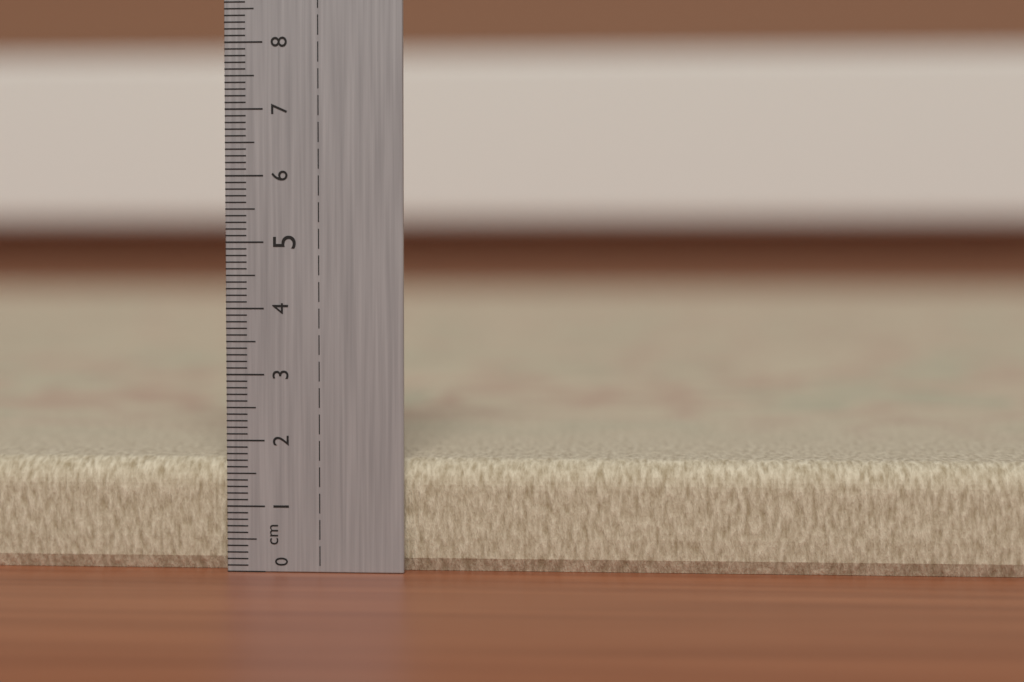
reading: 1.7 cm
